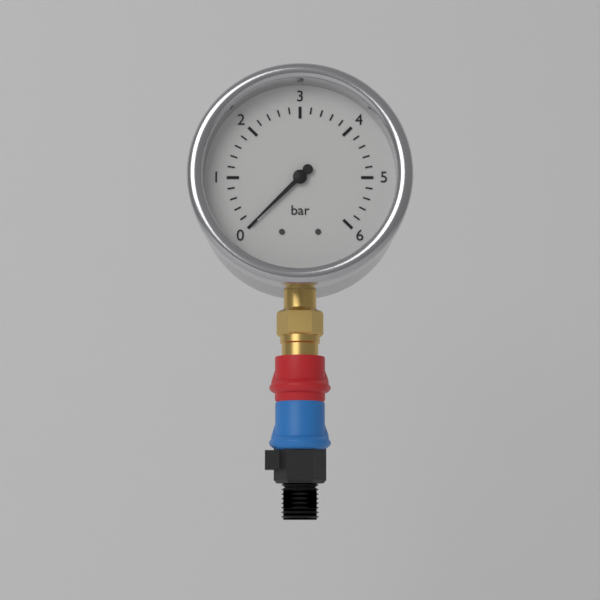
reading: 0.0 bar
